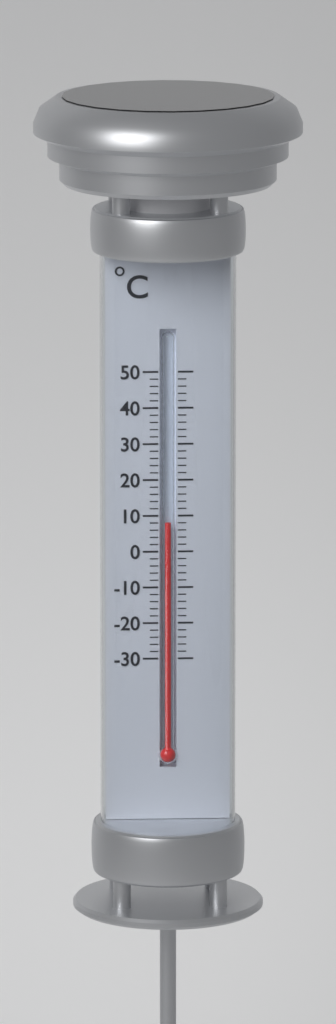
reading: 8 °C
